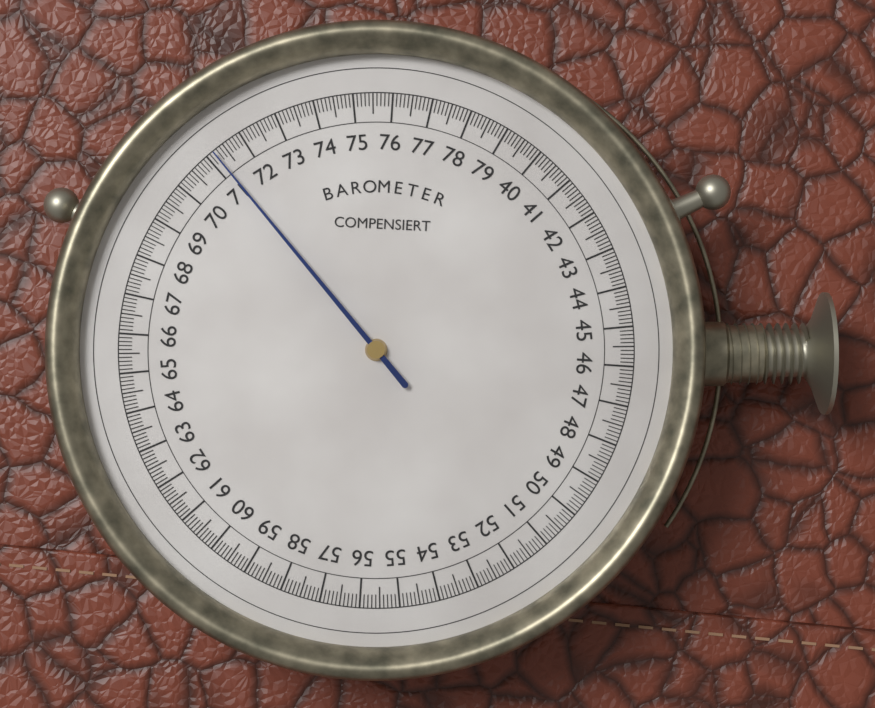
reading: 71.2 (no unit)
